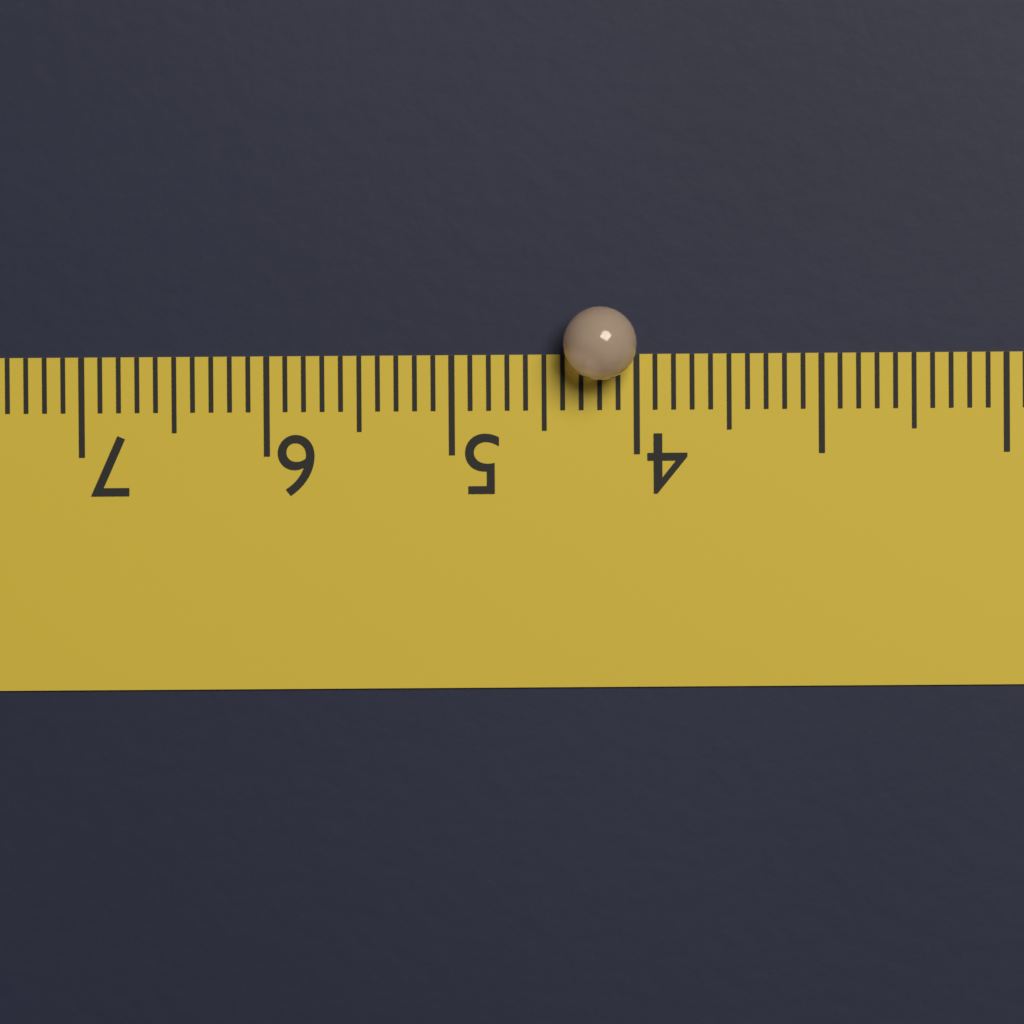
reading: 4.4 (no unit)
